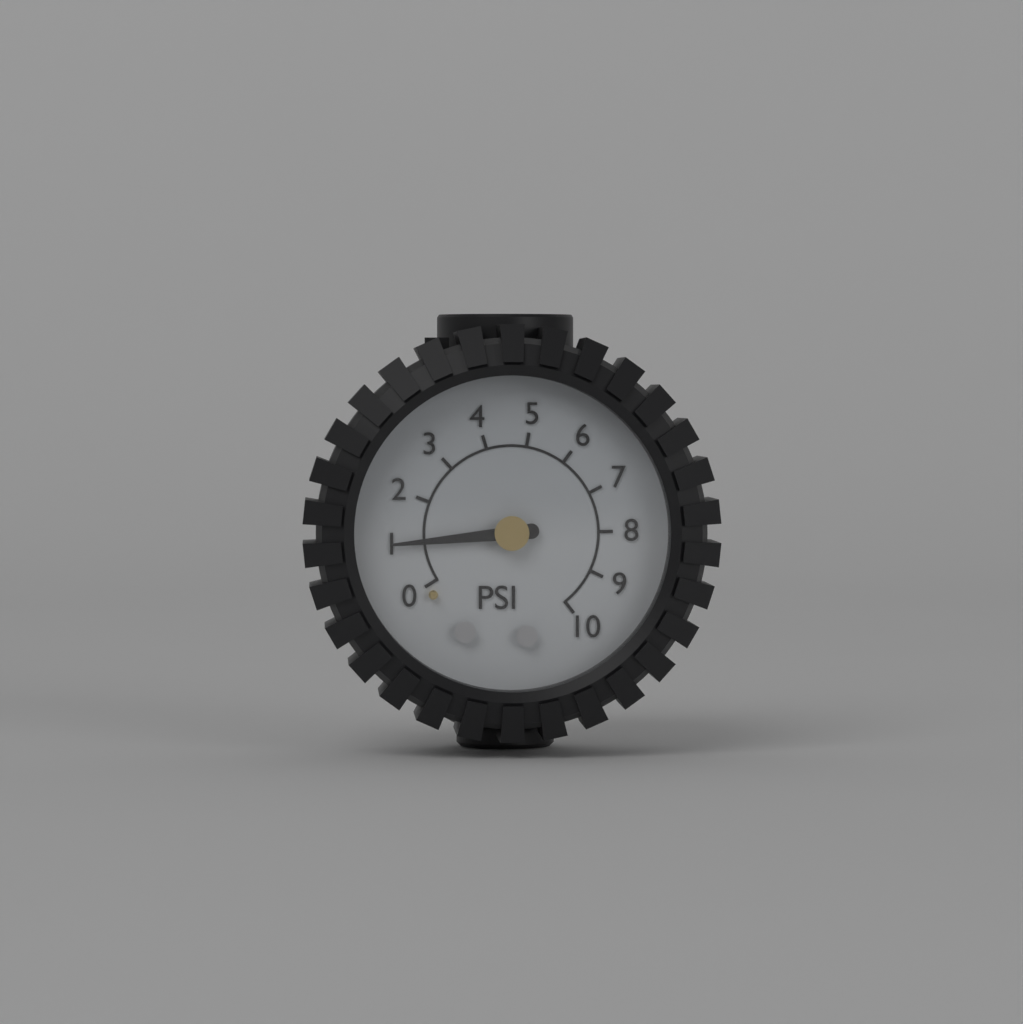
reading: 1 psi
